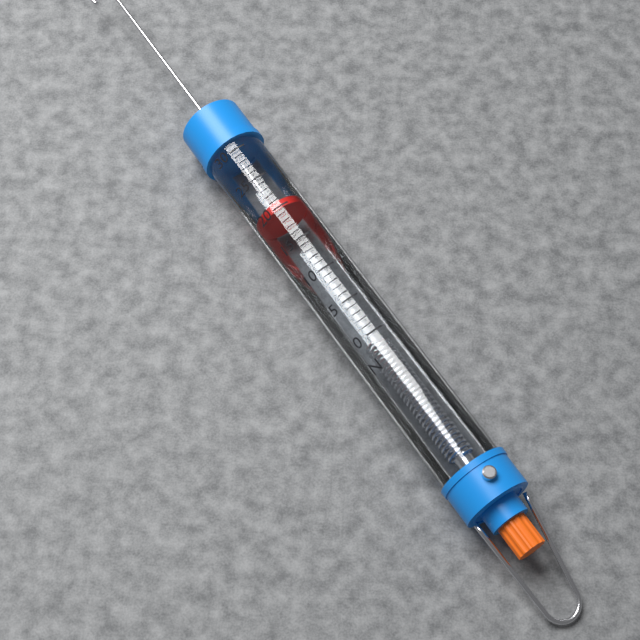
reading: 20 N
